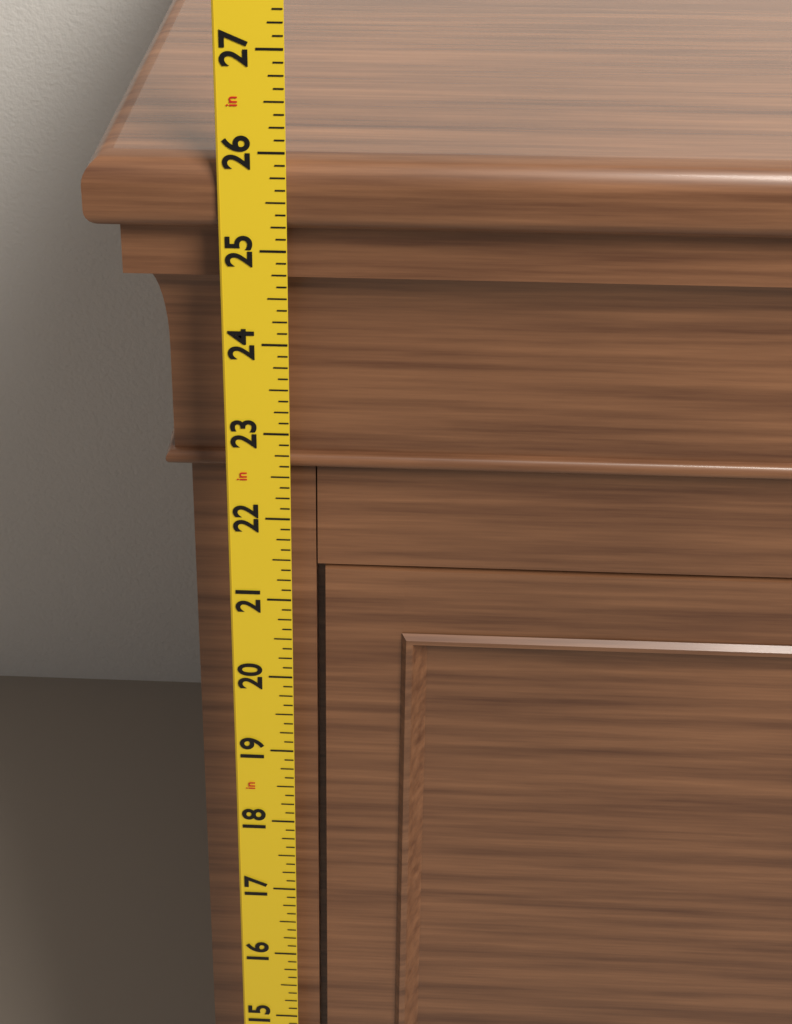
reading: 25.875 in
